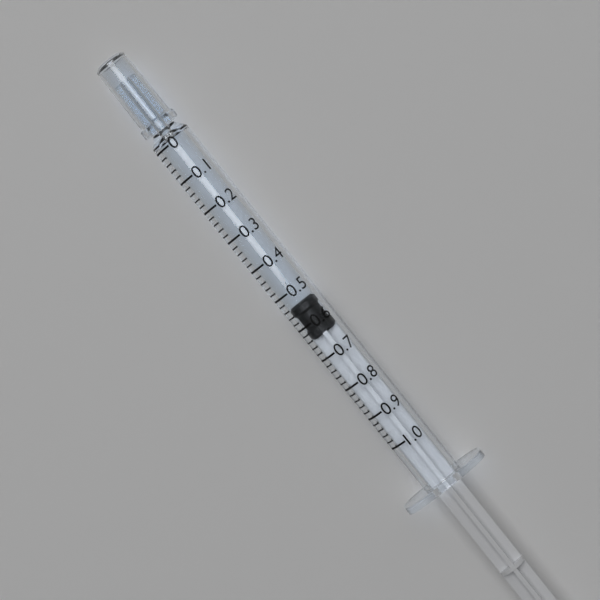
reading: 0.54 (no unit)
